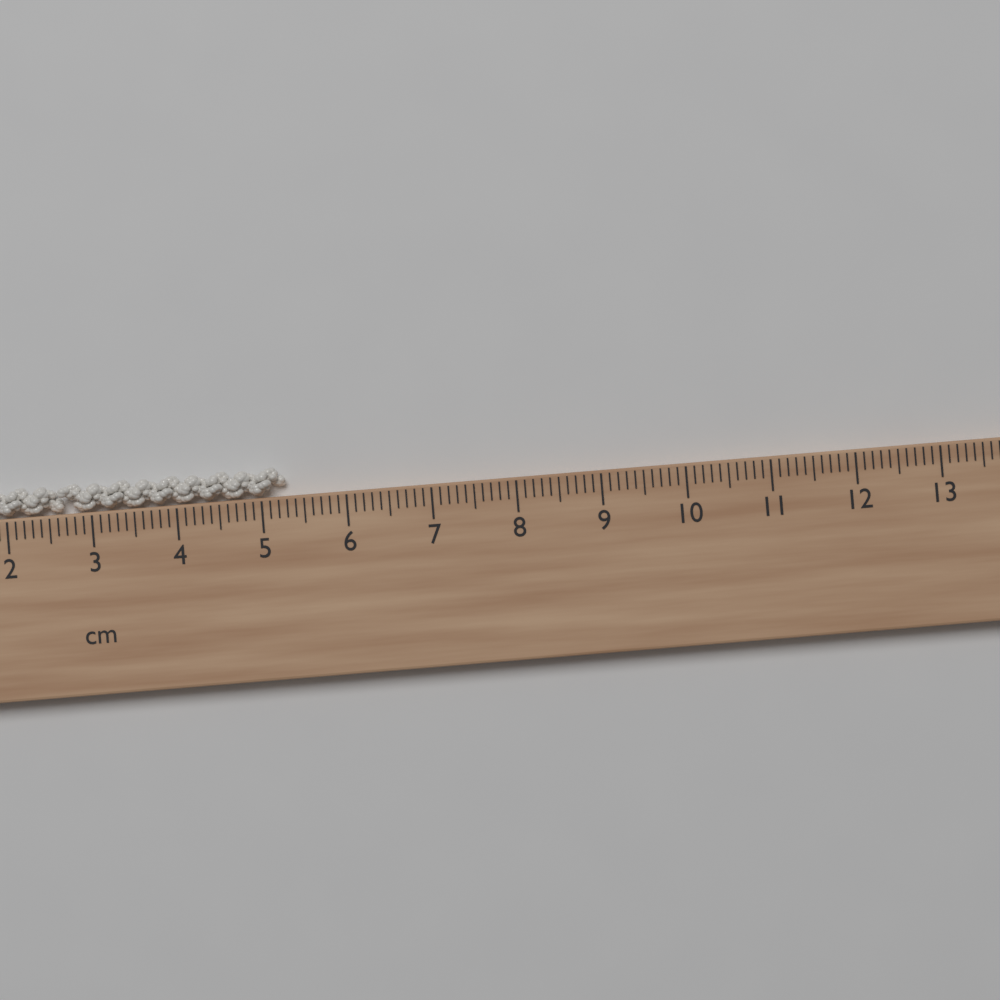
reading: 5.3 cm
